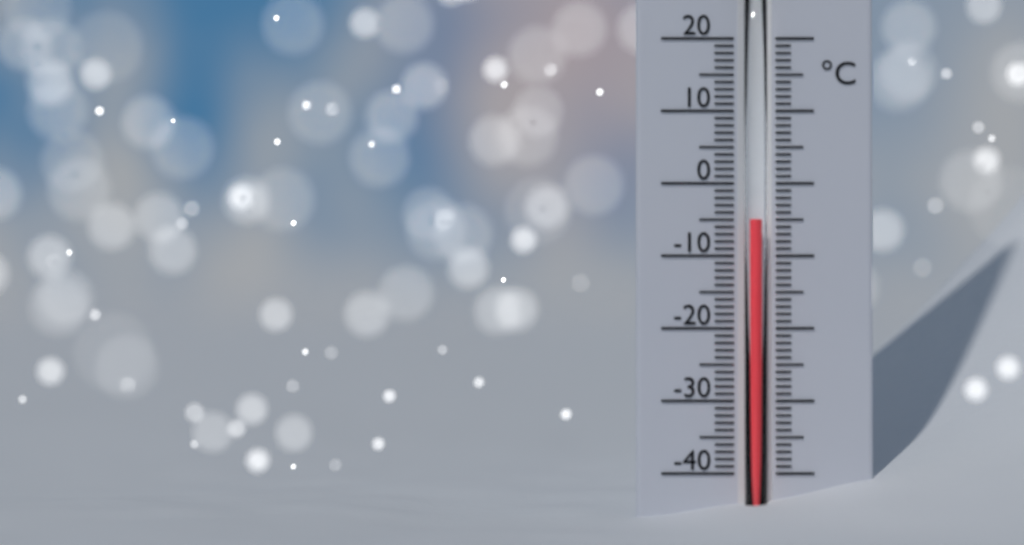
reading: -5 °C
